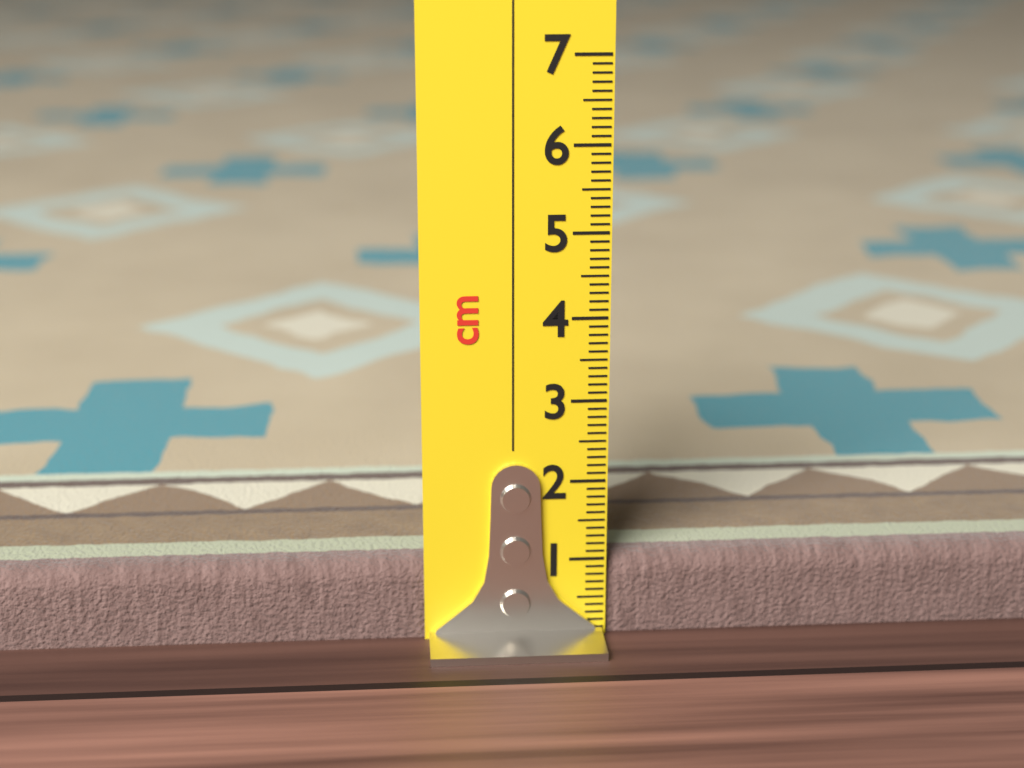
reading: 1.0 cm
